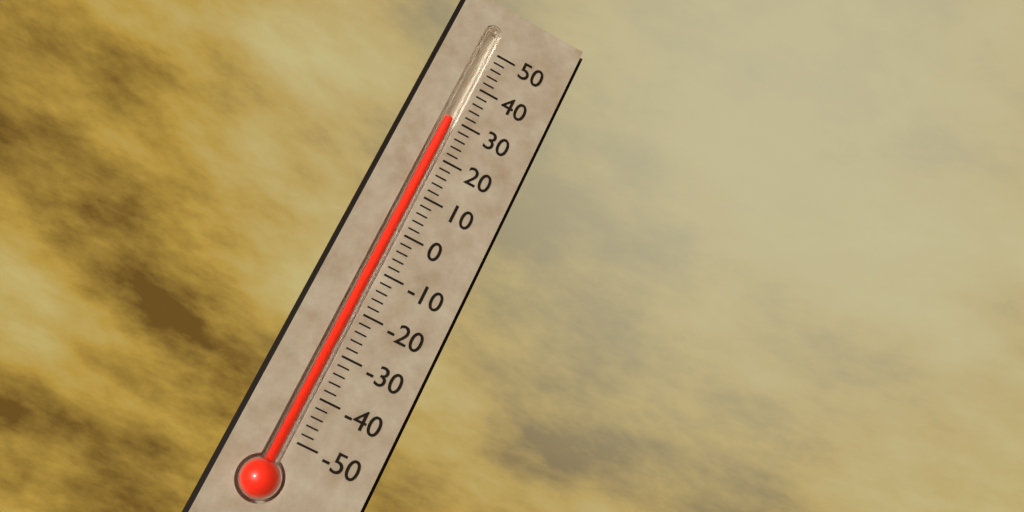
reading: 30 (no unit)
